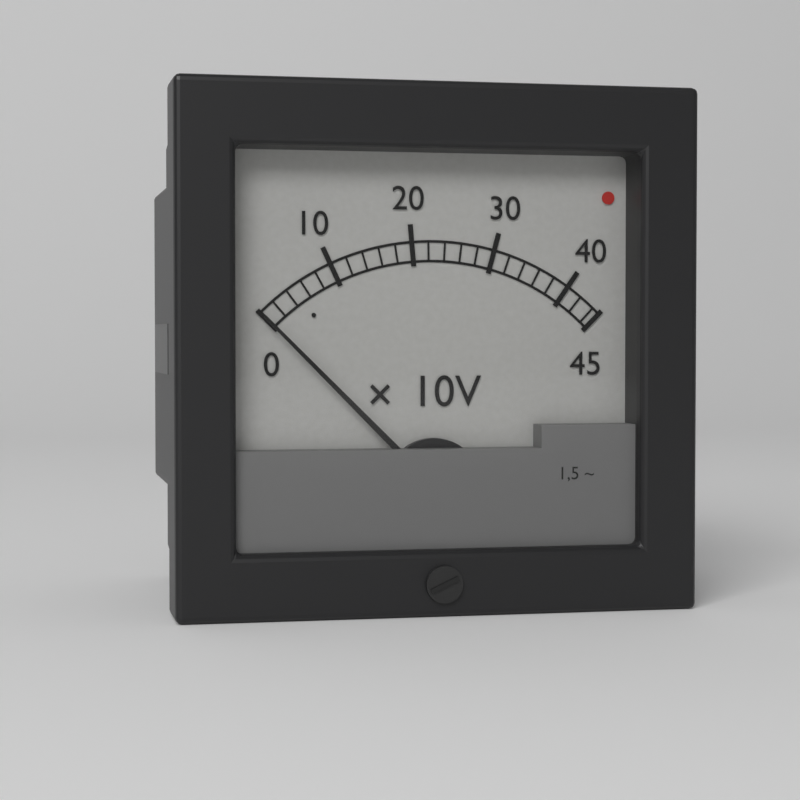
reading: 0 V
